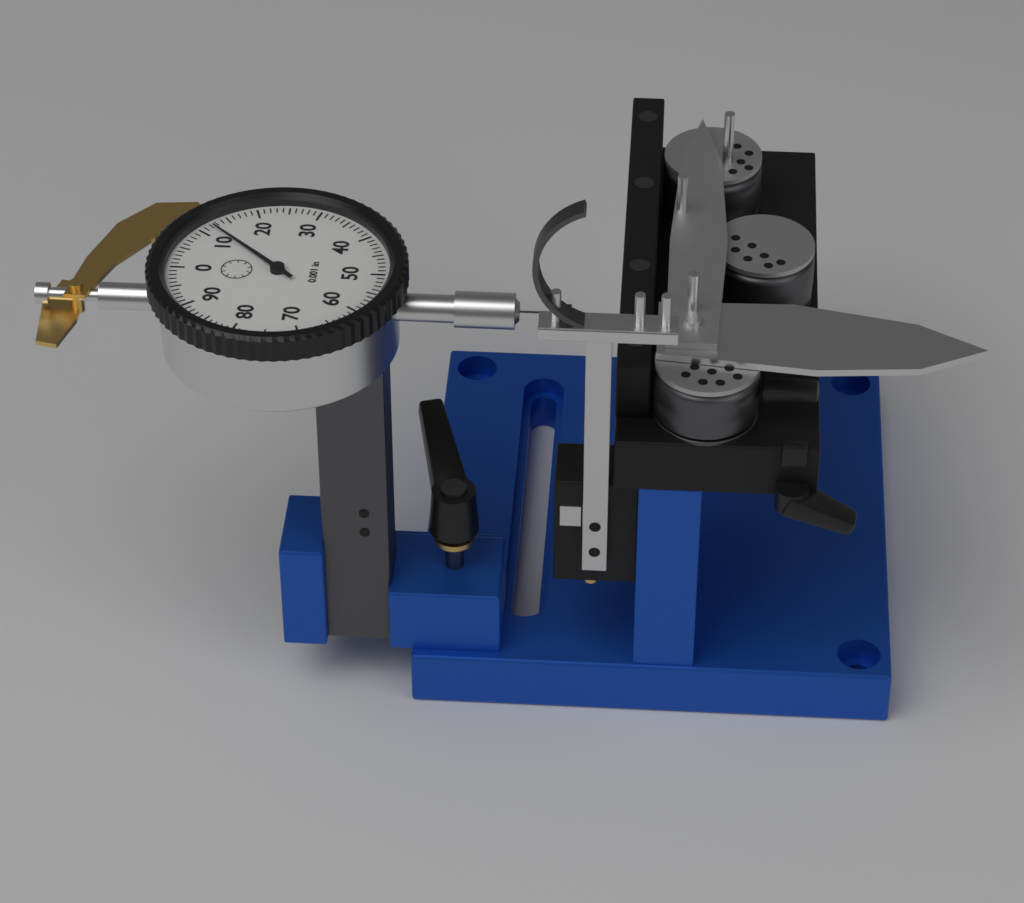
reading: 0.012 in
